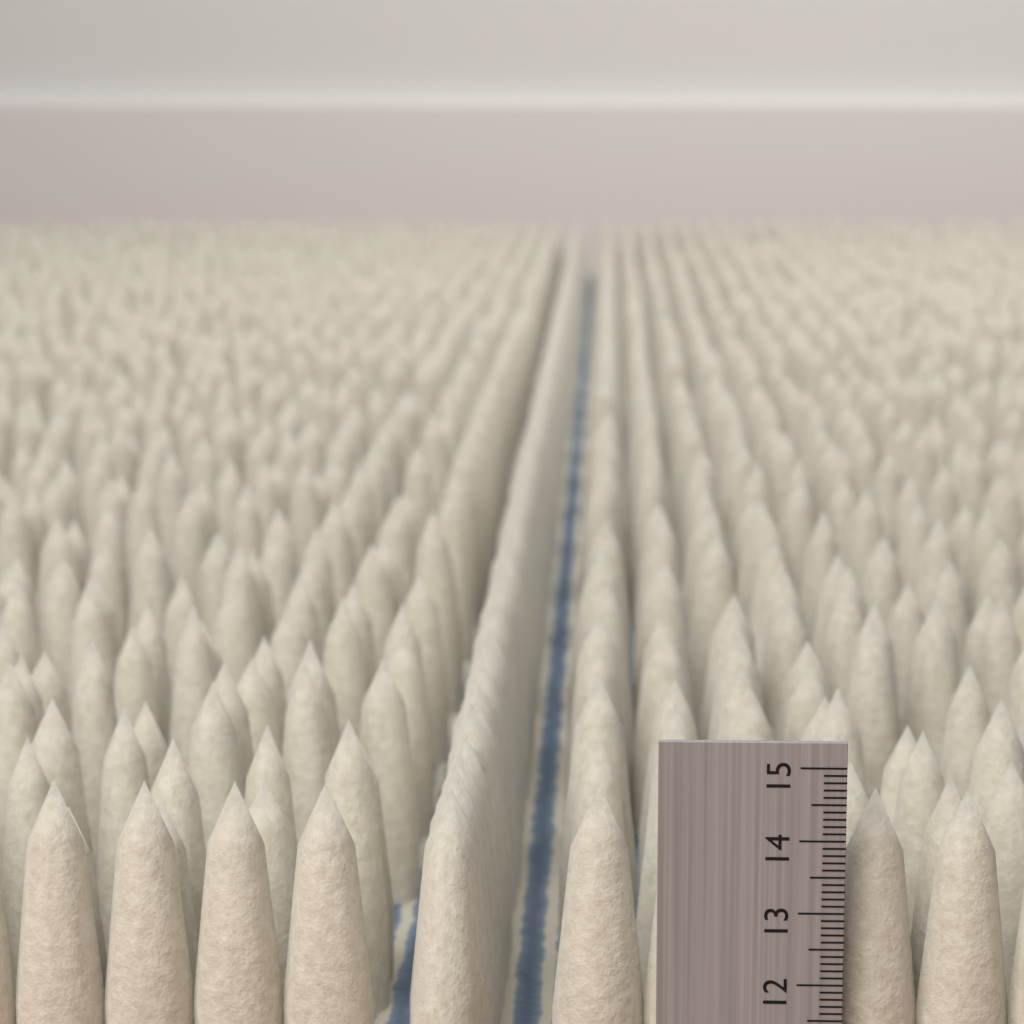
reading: 14.5 (no unit)
